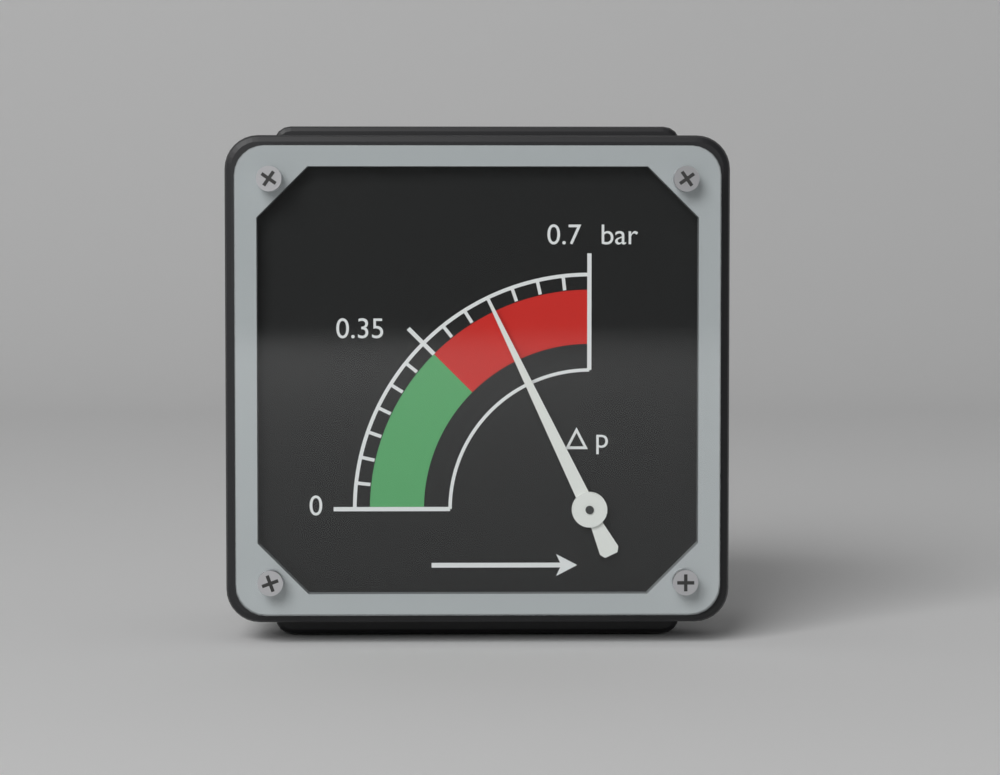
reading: 0.50 bar
